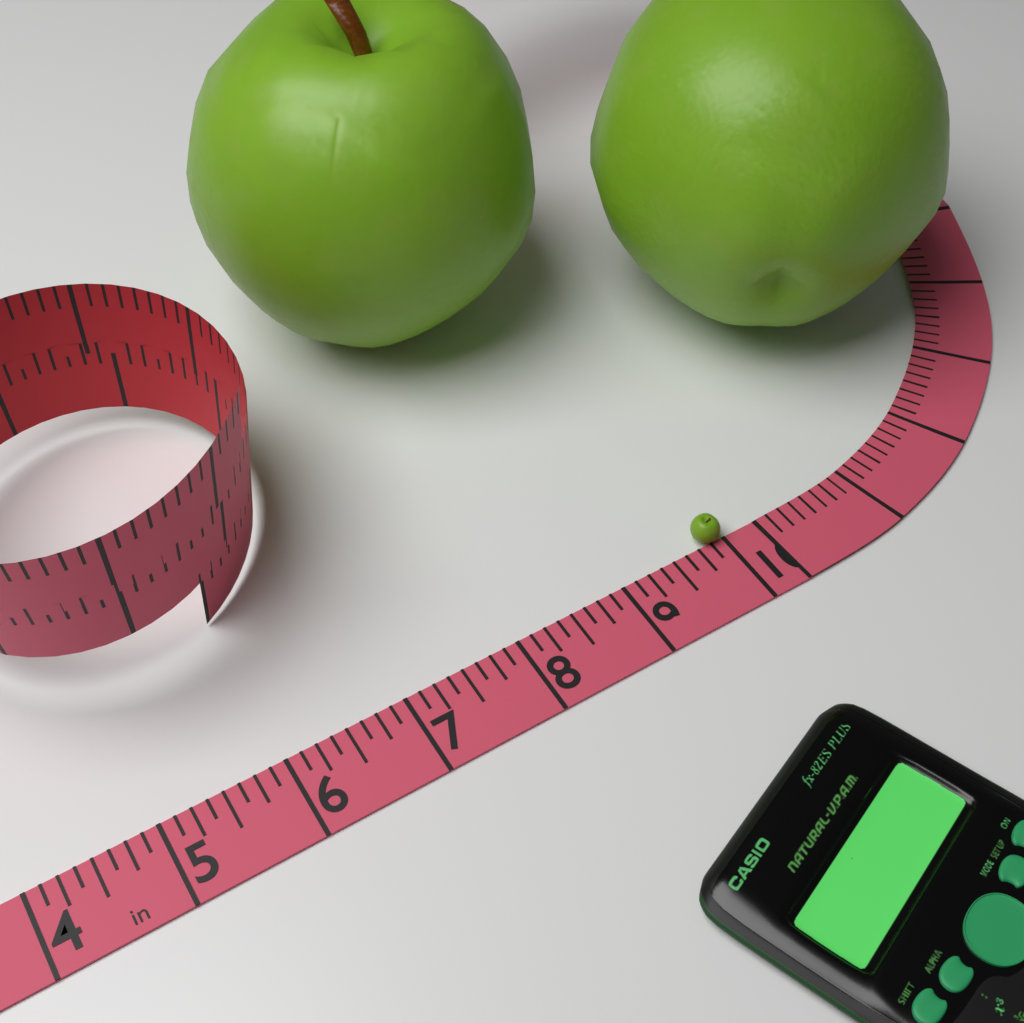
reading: 9.750 in
